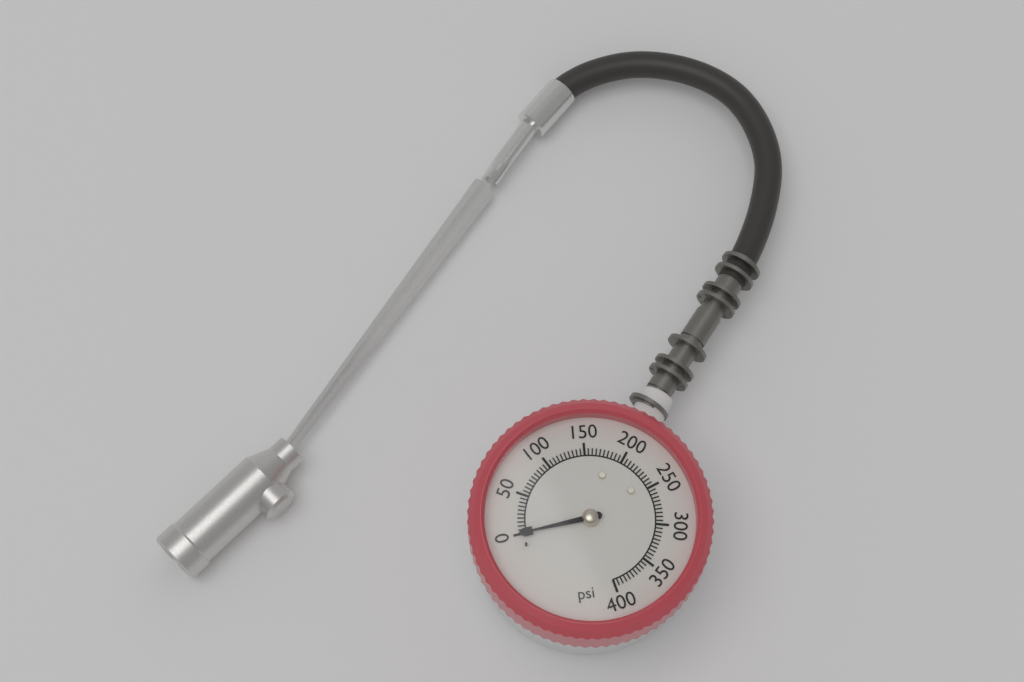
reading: 0 psi
